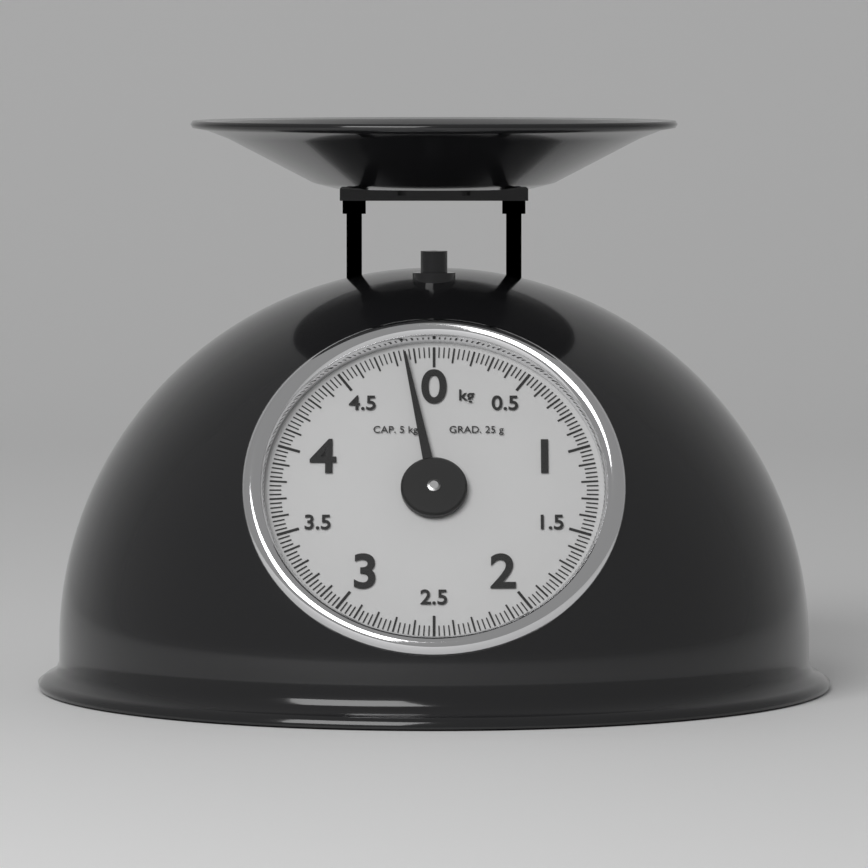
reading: 4.850 kg
